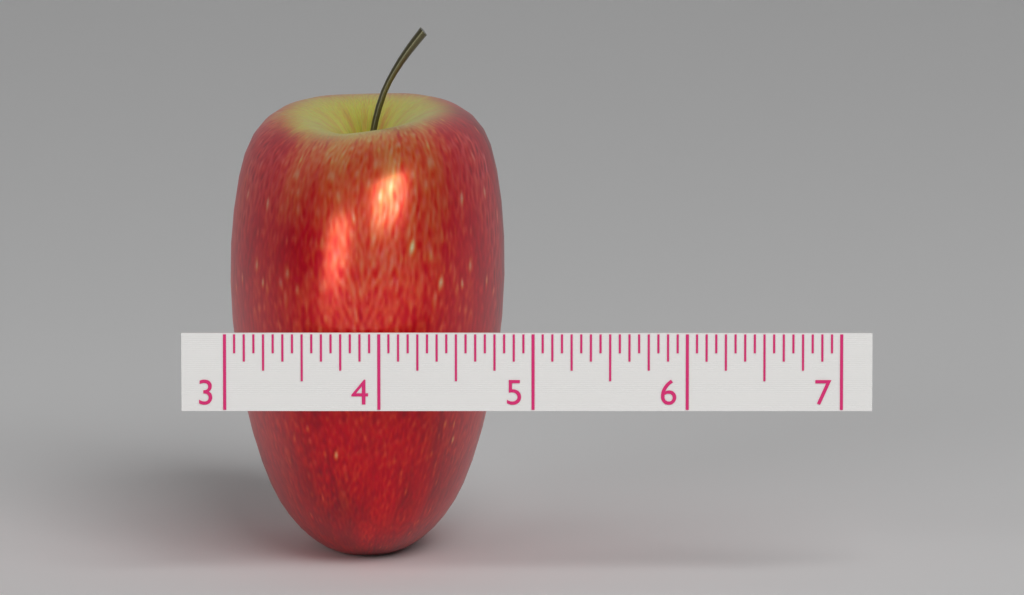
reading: 4.8125 (no unit)
